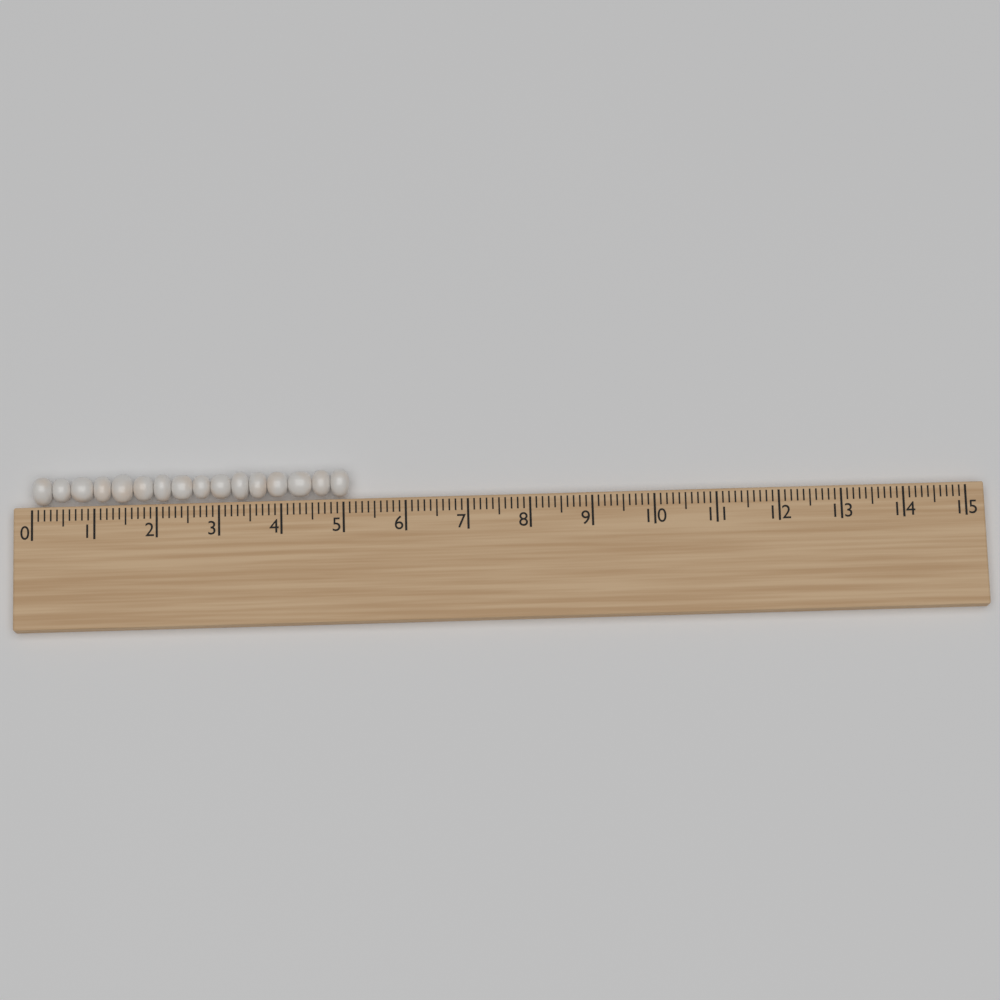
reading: 5.1 (no unit)
